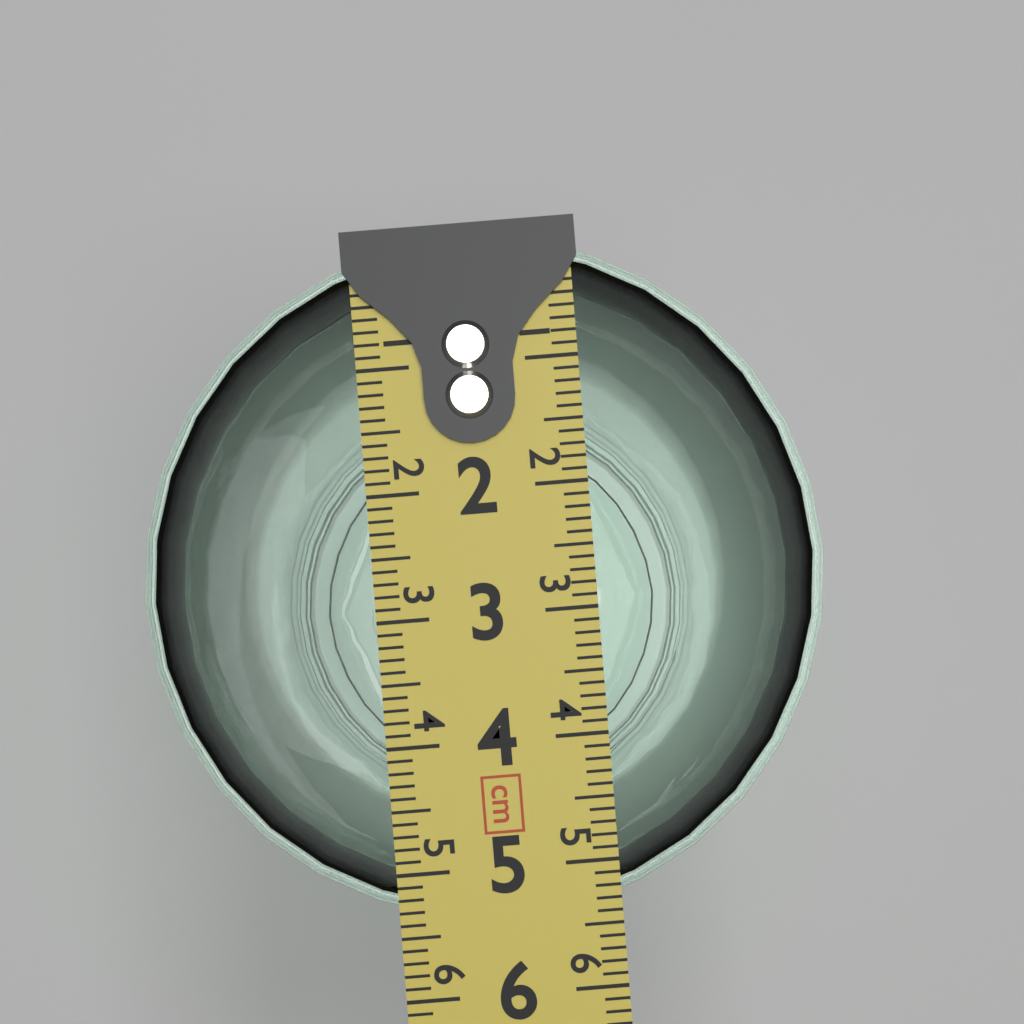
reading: 5.4 cm
